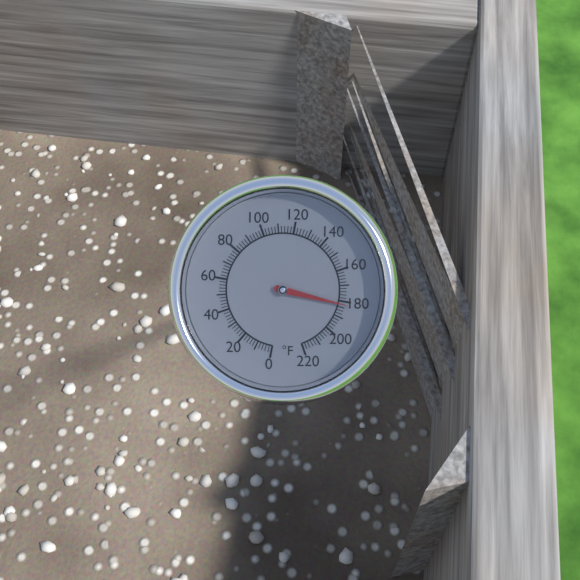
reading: 182 °F
